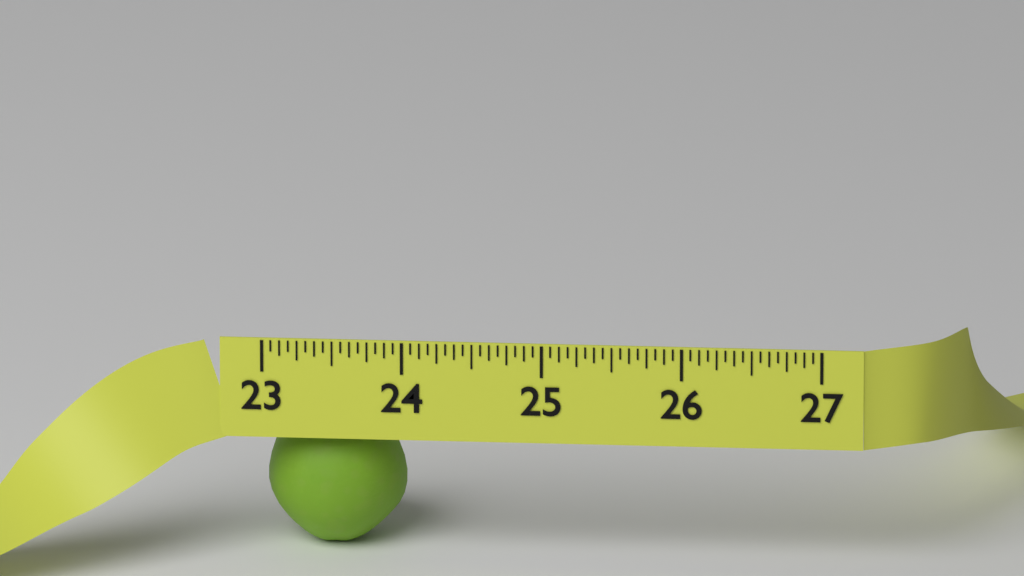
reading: 24.0000 (no unit)
